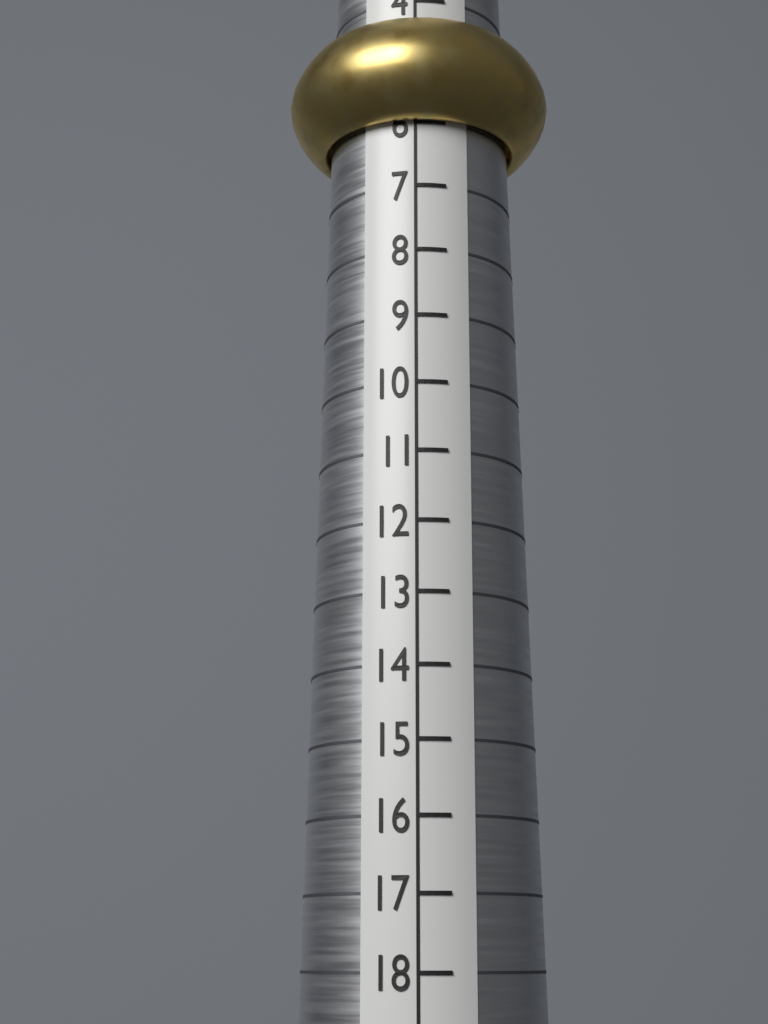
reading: 6 (no unit)
